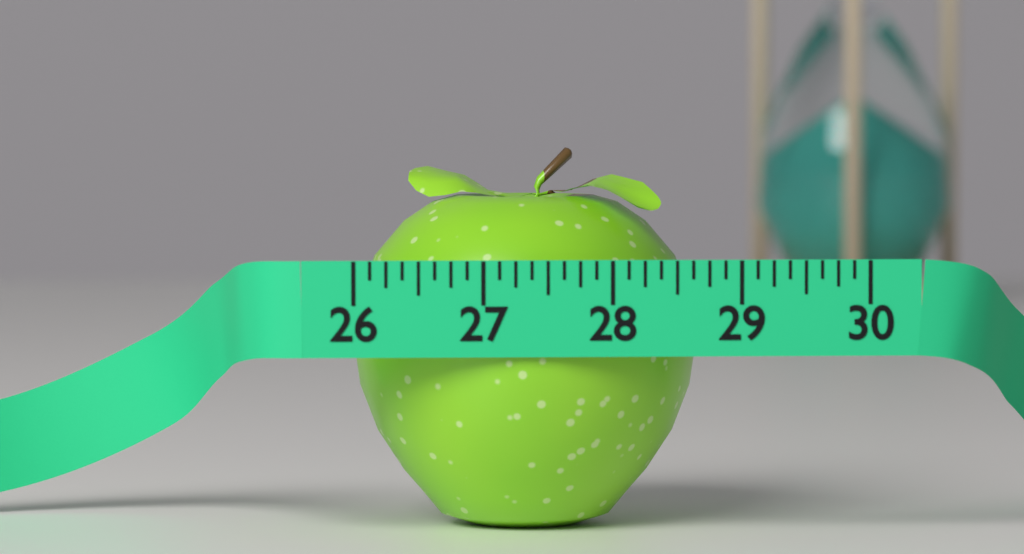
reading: 28.750 (no unit)
